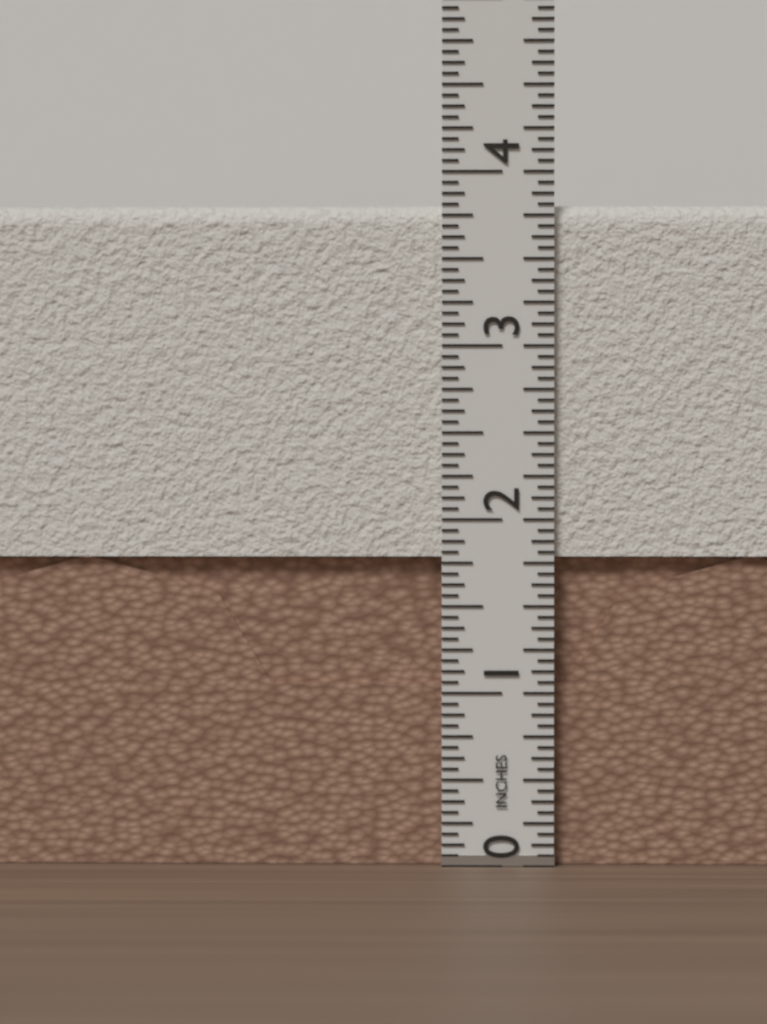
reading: 3.8125 in
